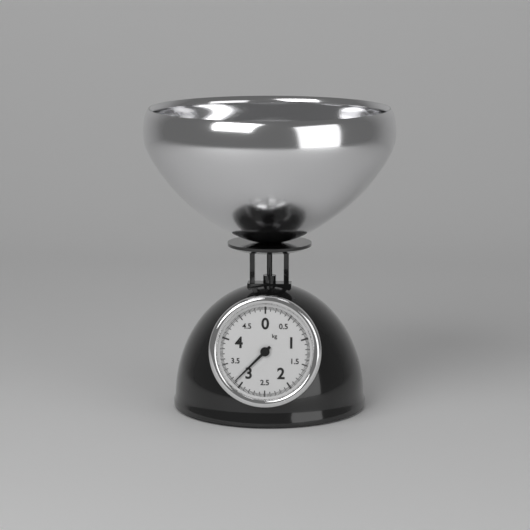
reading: 3.125 kg
